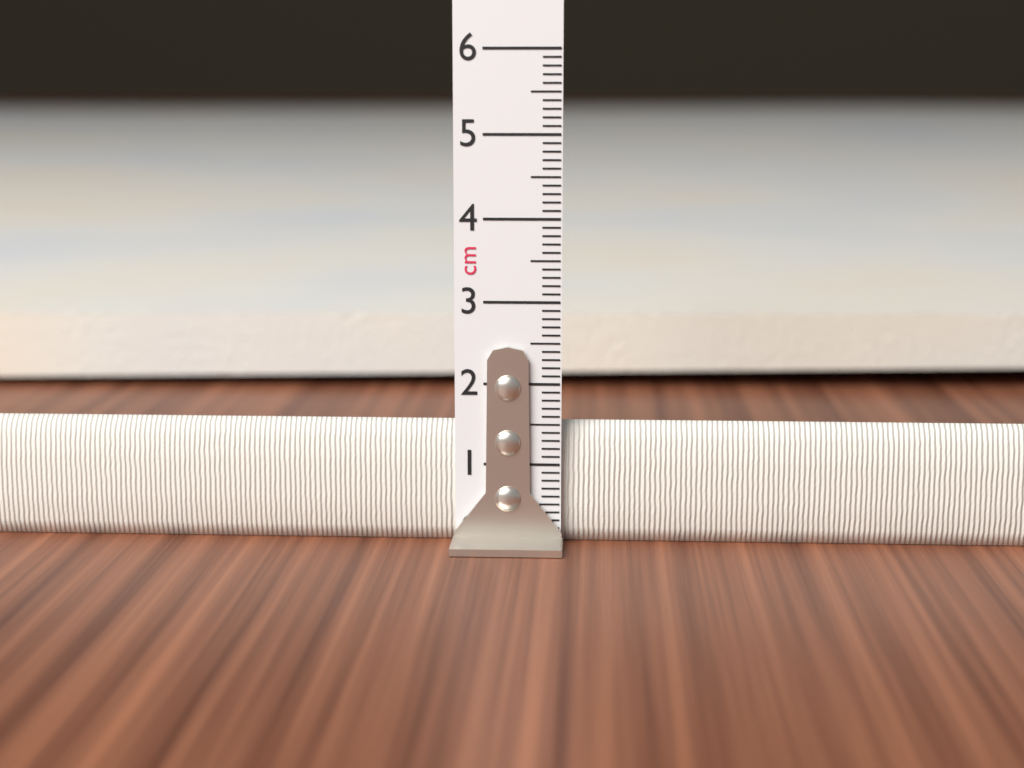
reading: 1.5 cm
